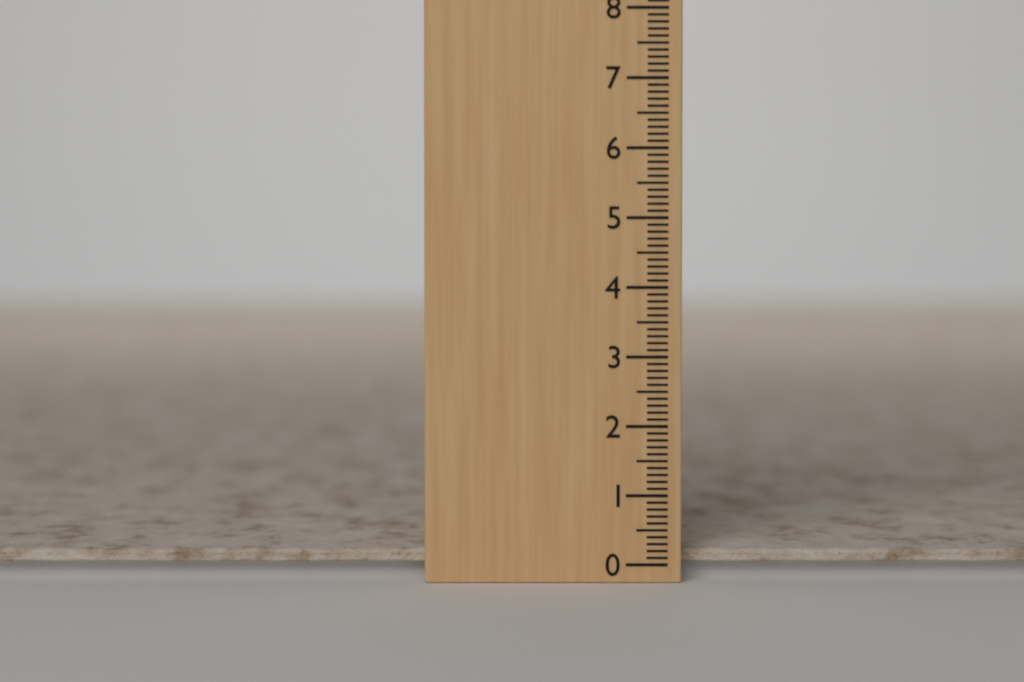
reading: 0.2 (no unit)
